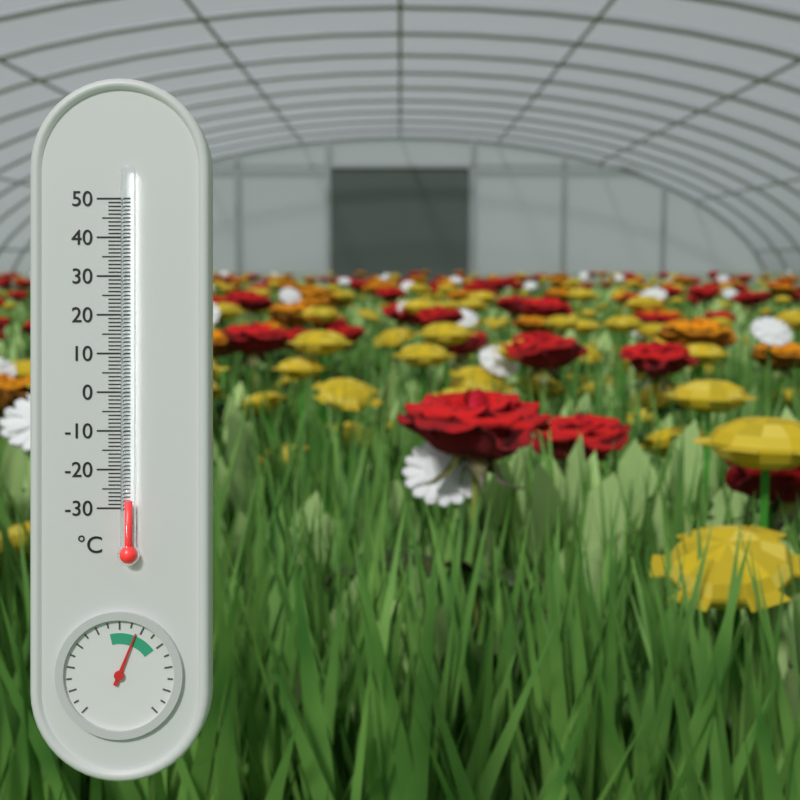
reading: -28 °C
